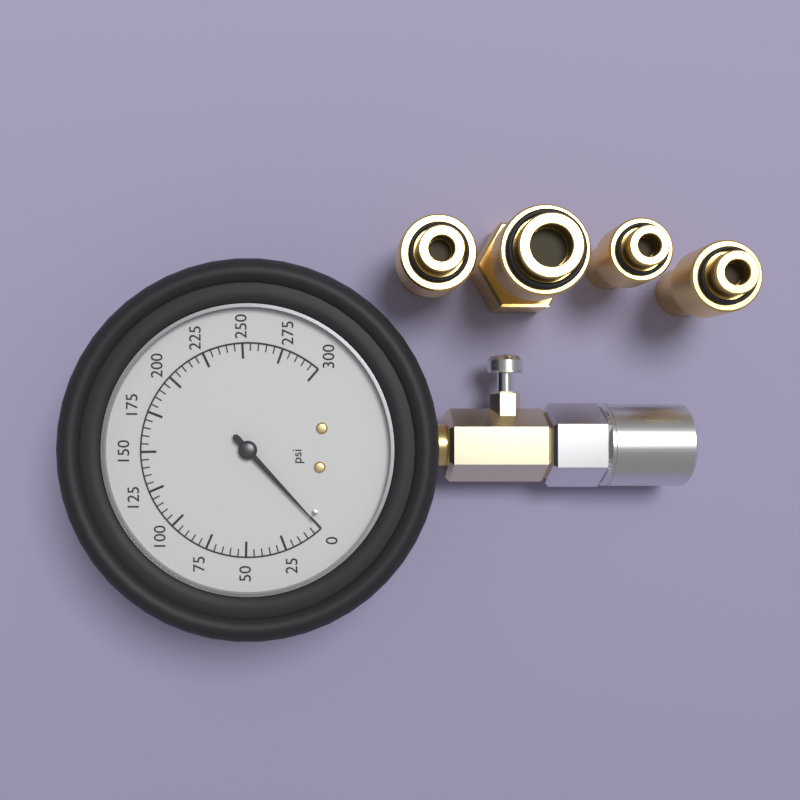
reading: 0 psi
